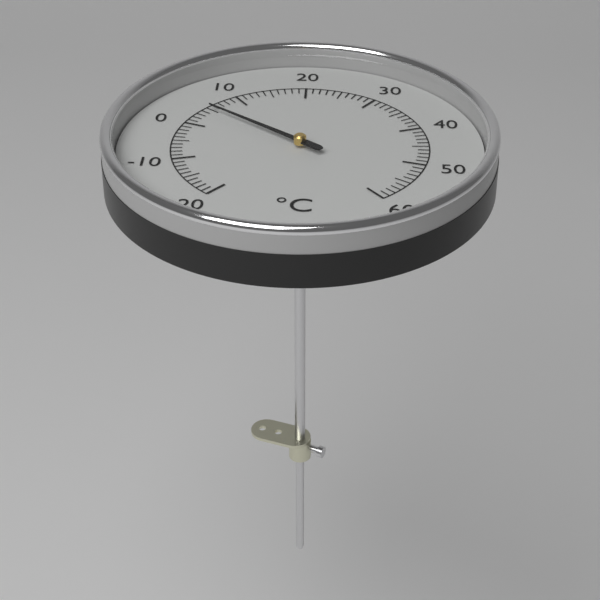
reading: 5 °C
